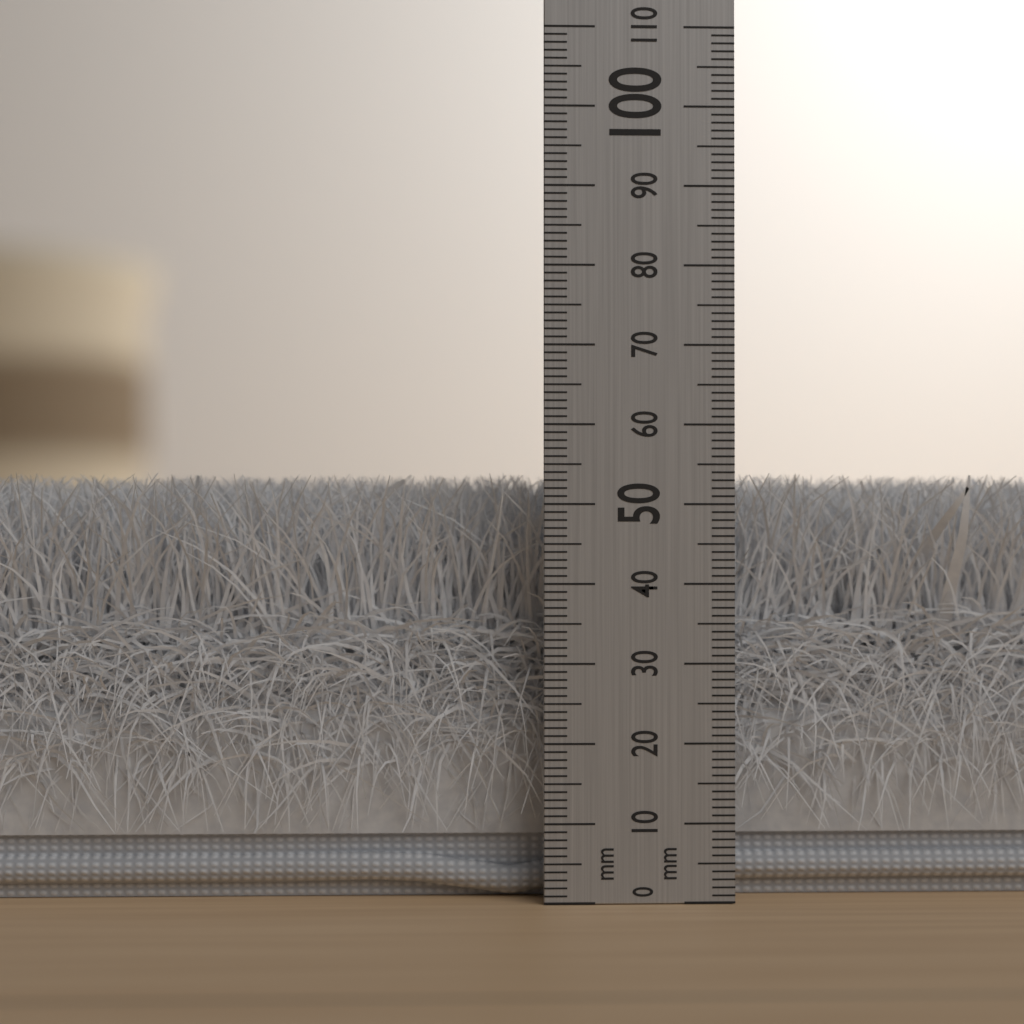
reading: 54 mm
